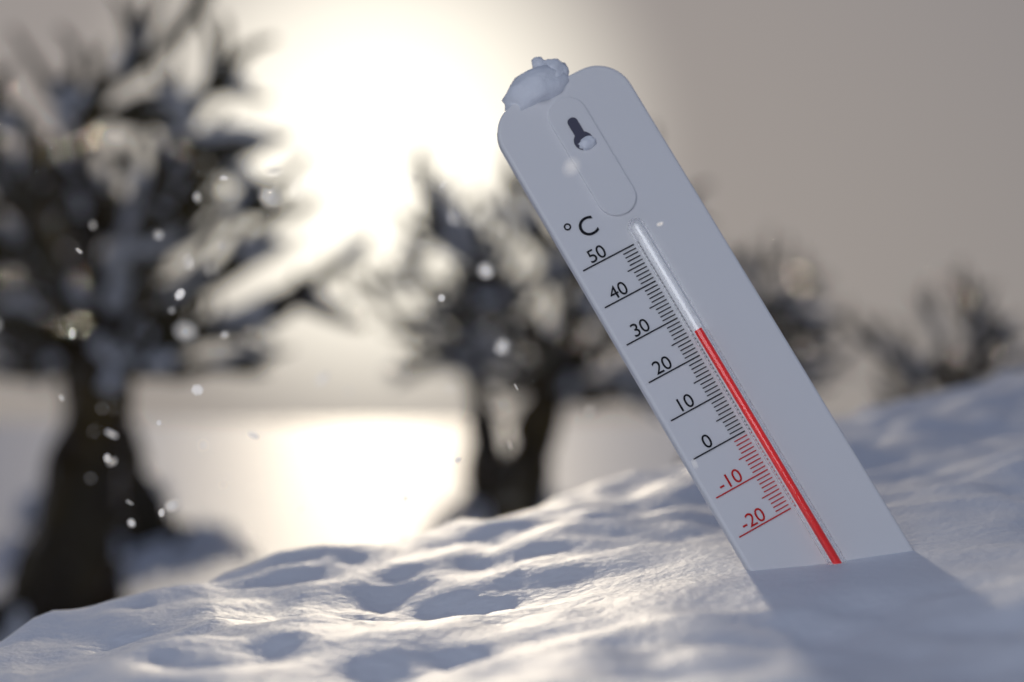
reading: 25 °C
